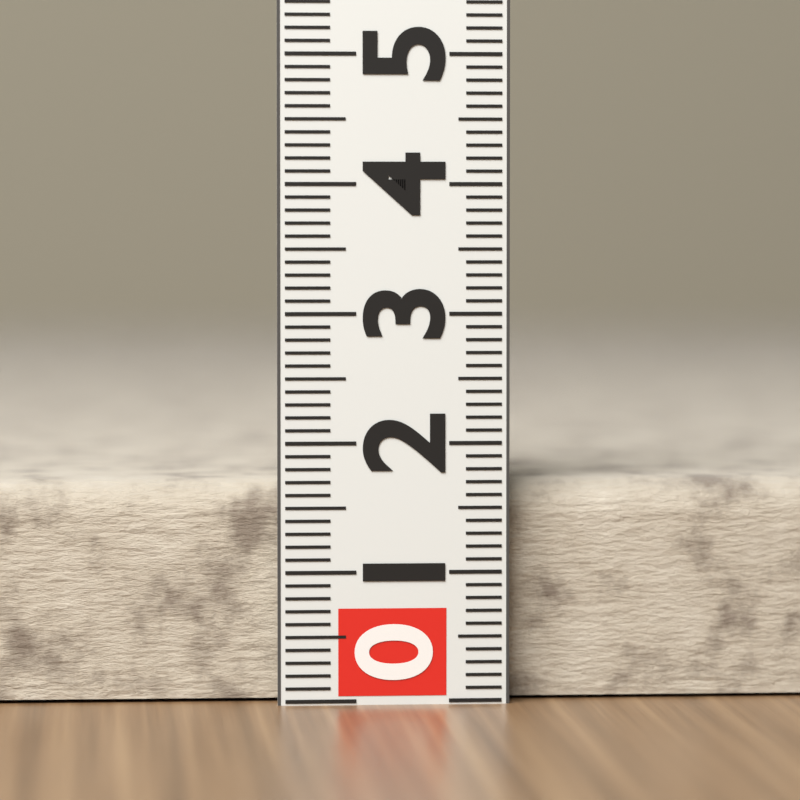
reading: 1.7 (no unit)
